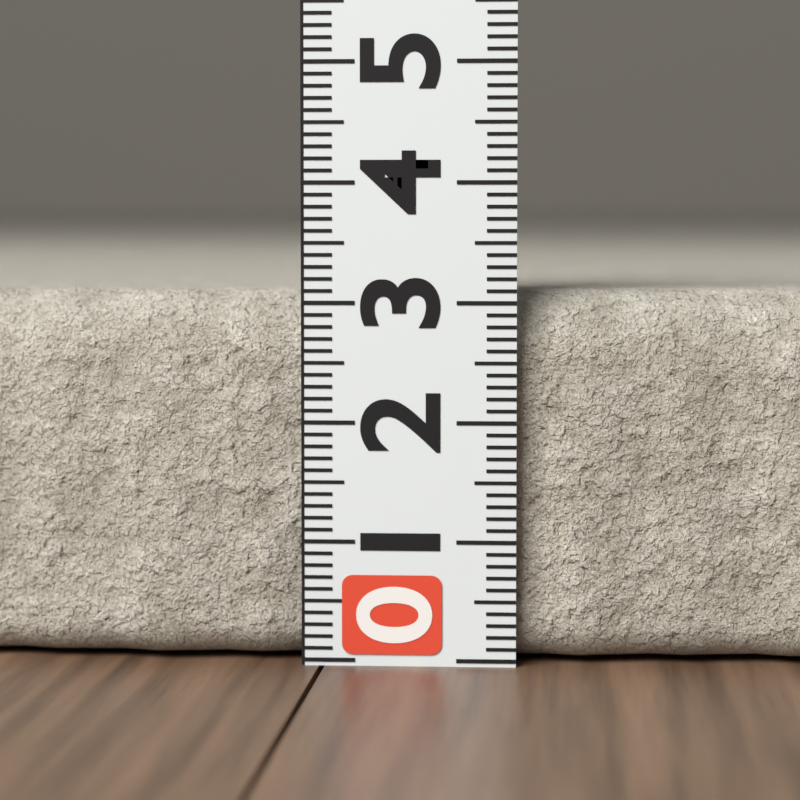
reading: 3.1 (no unit)
